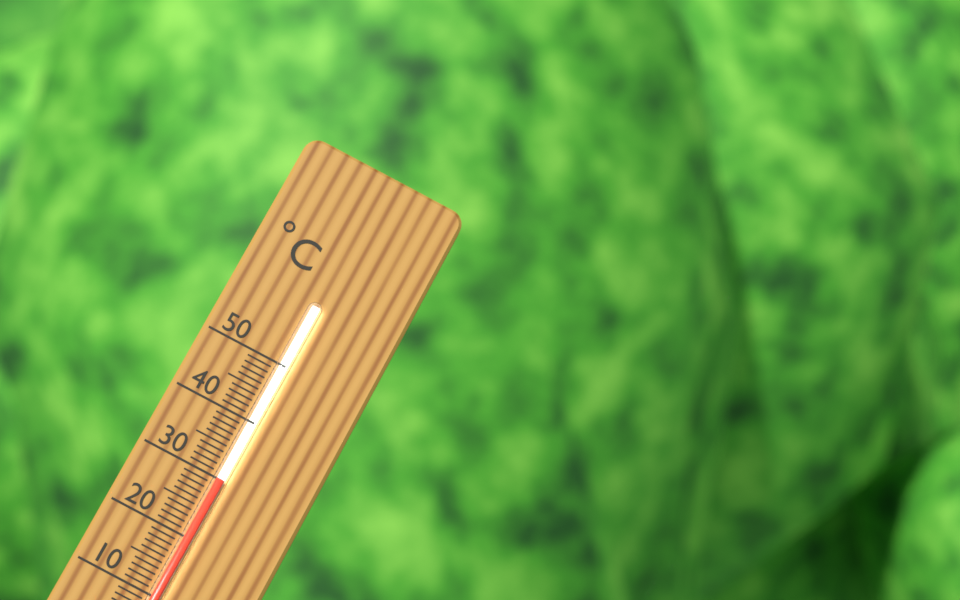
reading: 30 °C
